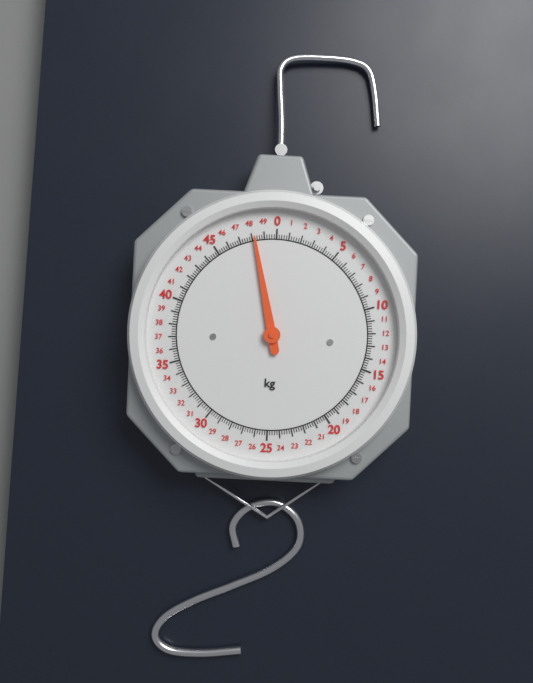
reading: 48.2 kg
